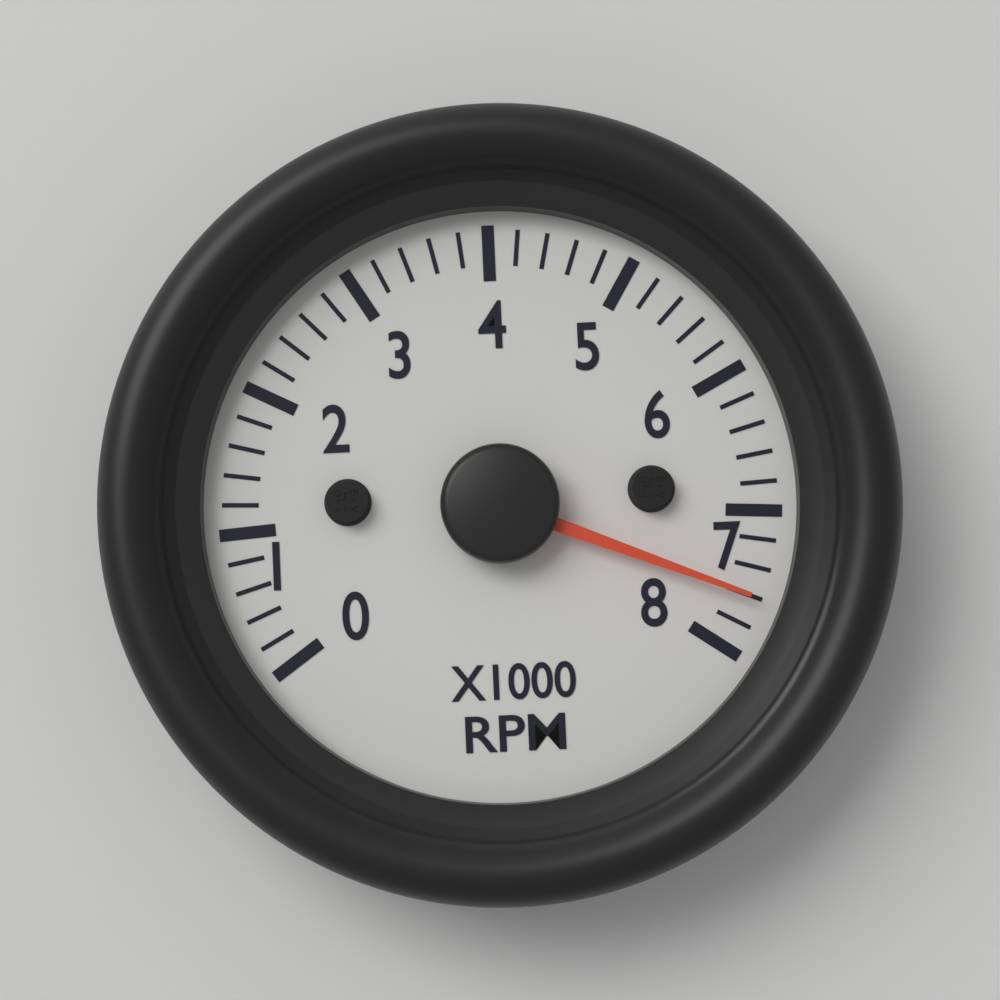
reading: 7600 RPM
